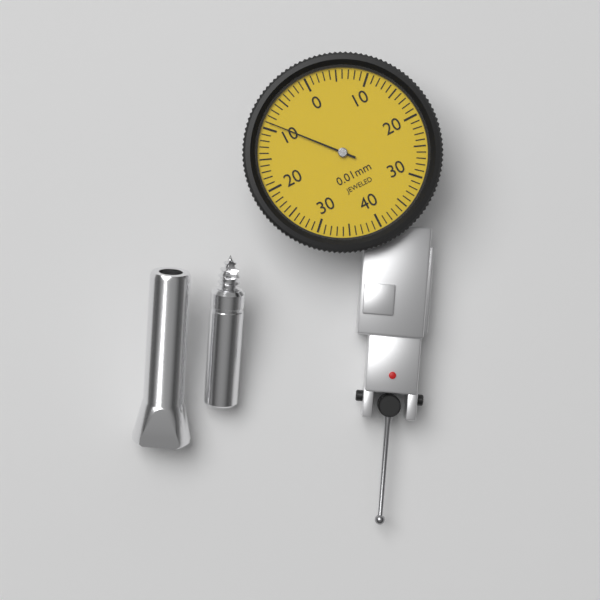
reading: 0.09 mm
